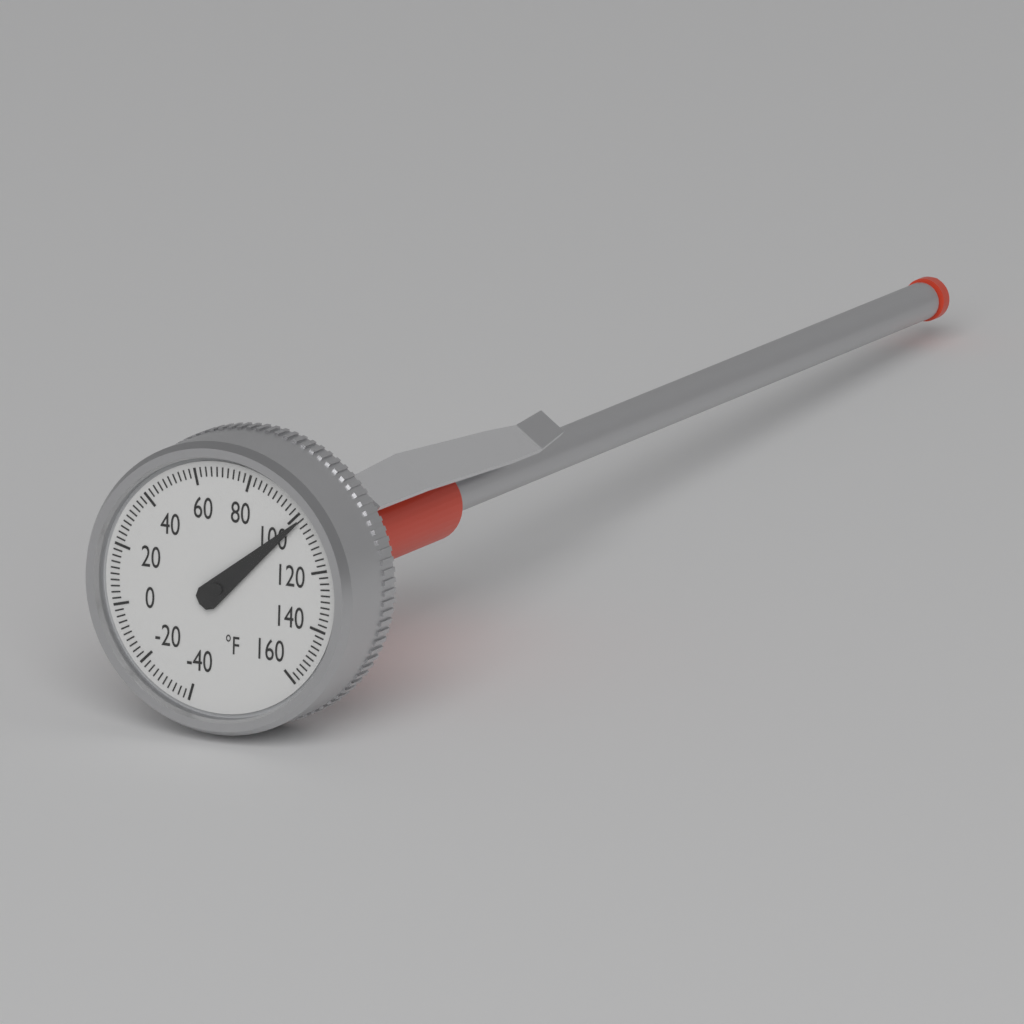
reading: 102 °F
